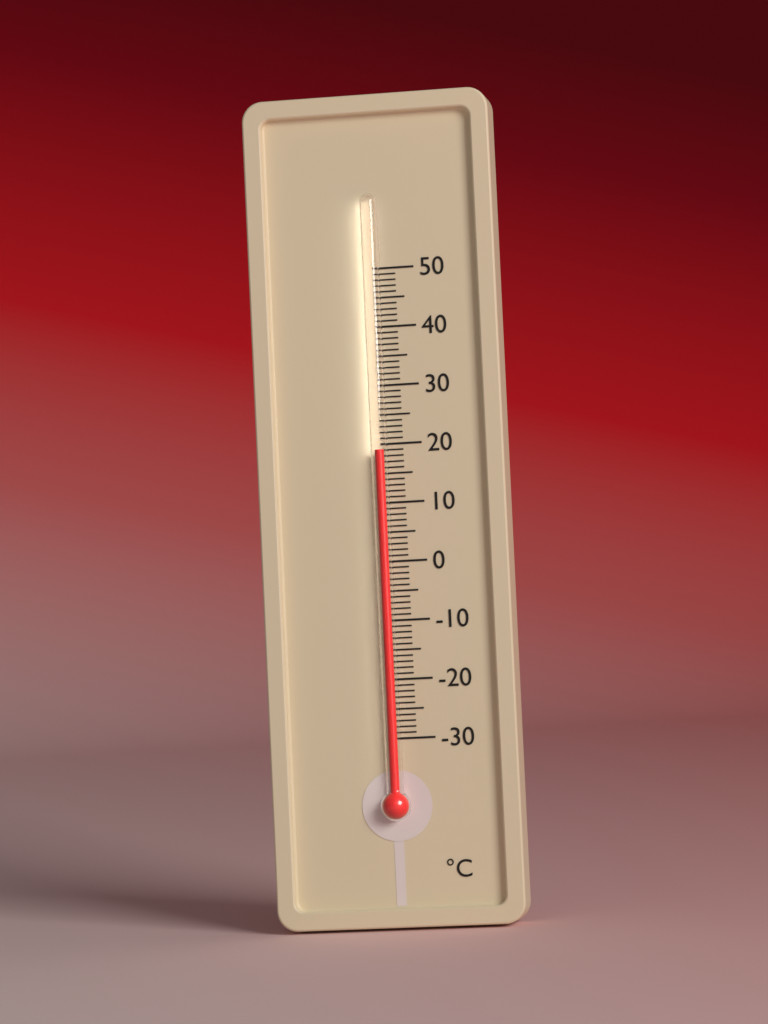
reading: 19 °C
